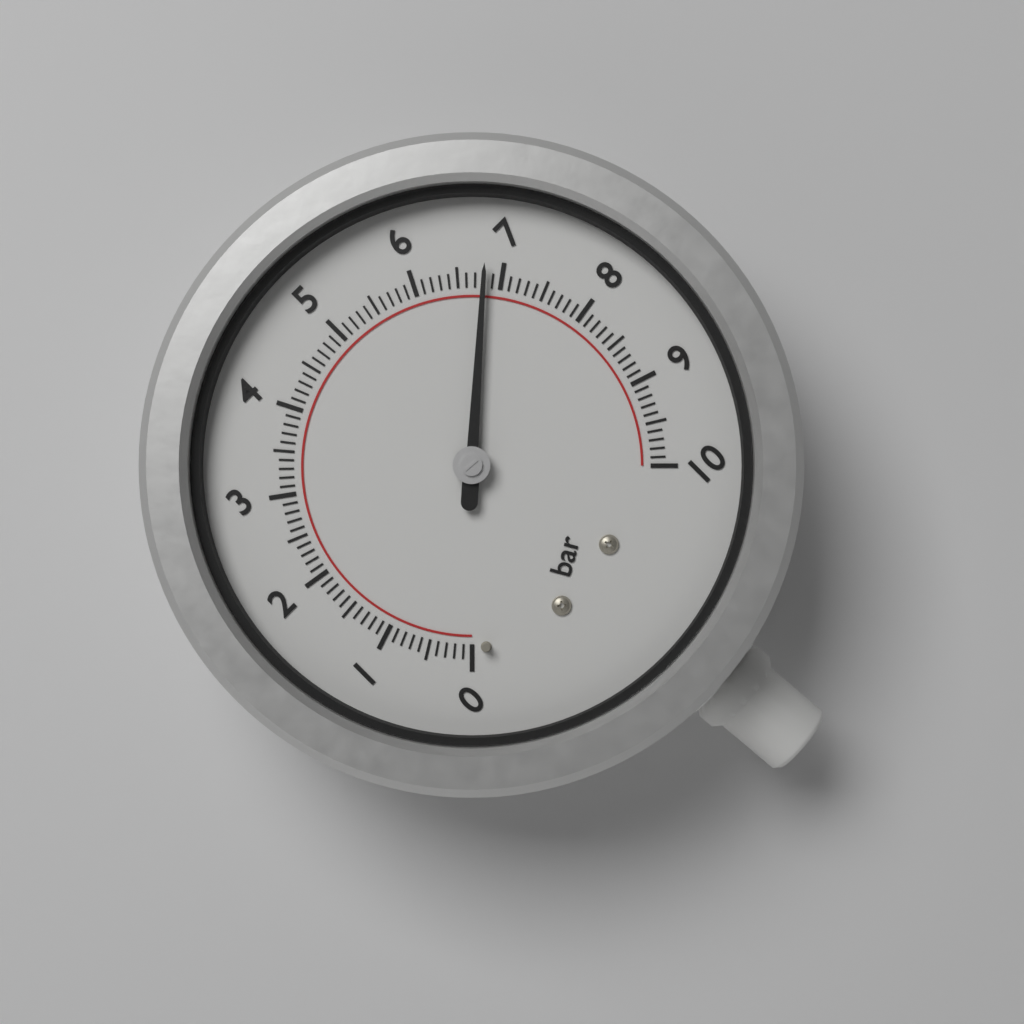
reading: 6.8 bar
